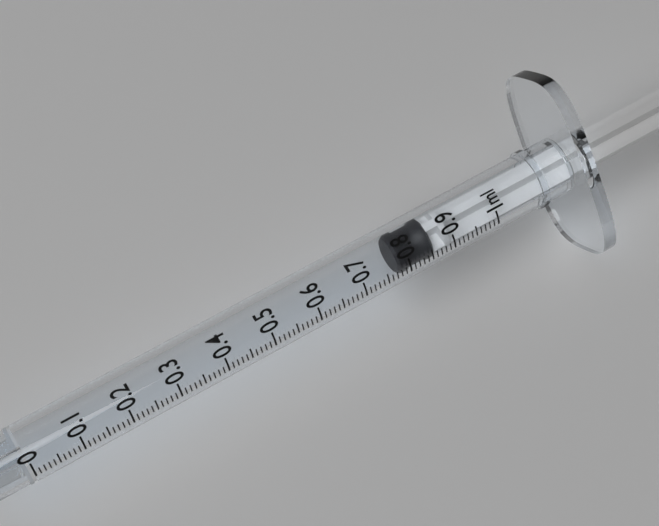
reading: 0.78 ml
